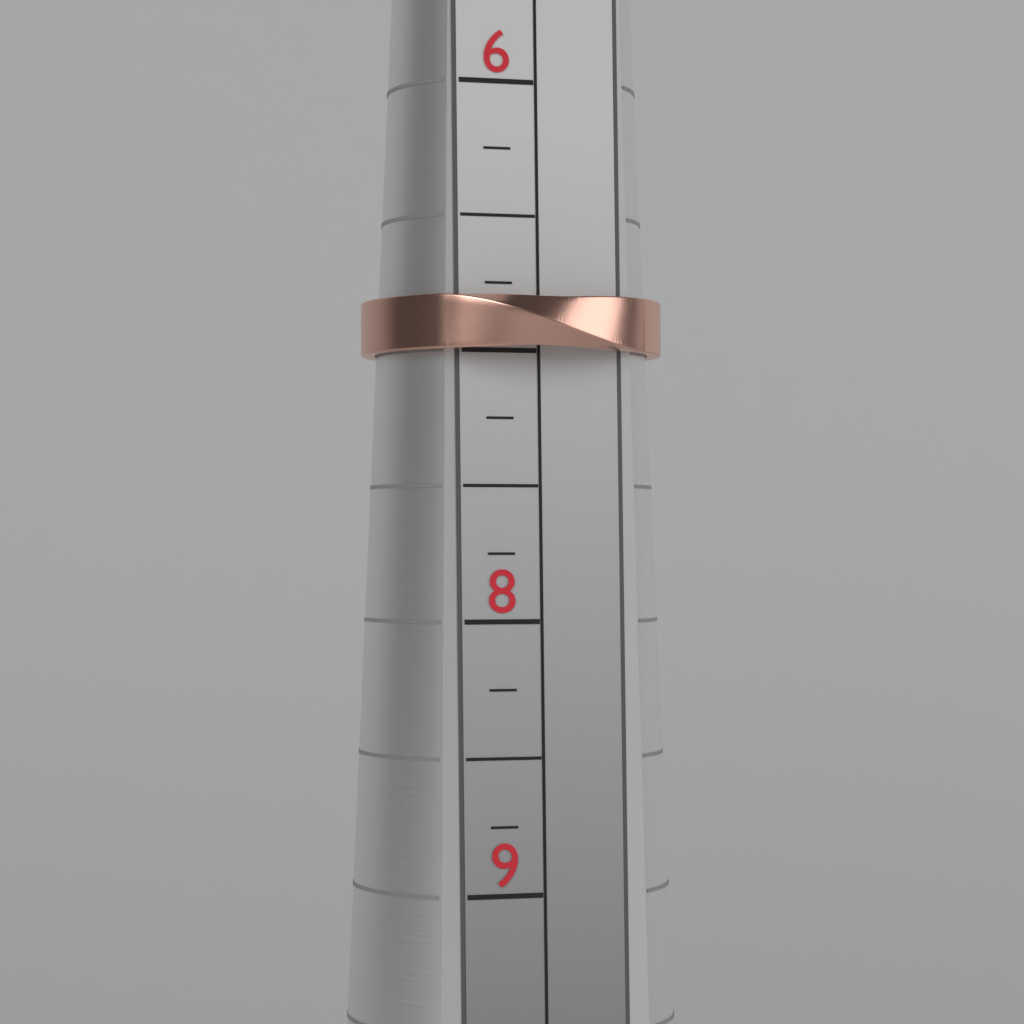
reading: 7.00 (no unit)
